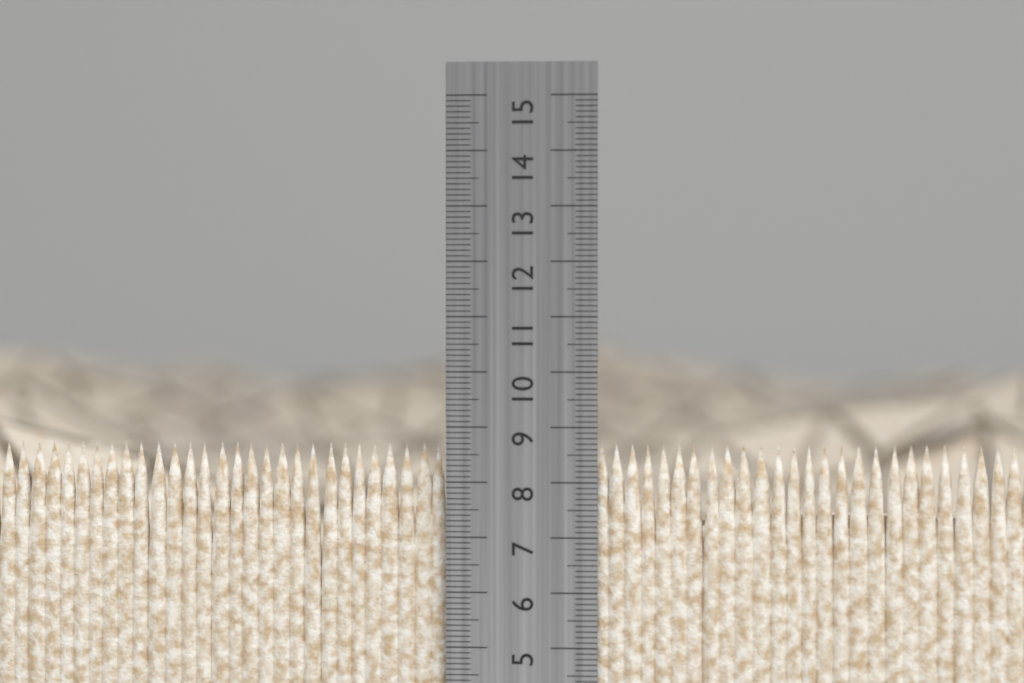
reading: 8.7 cm
